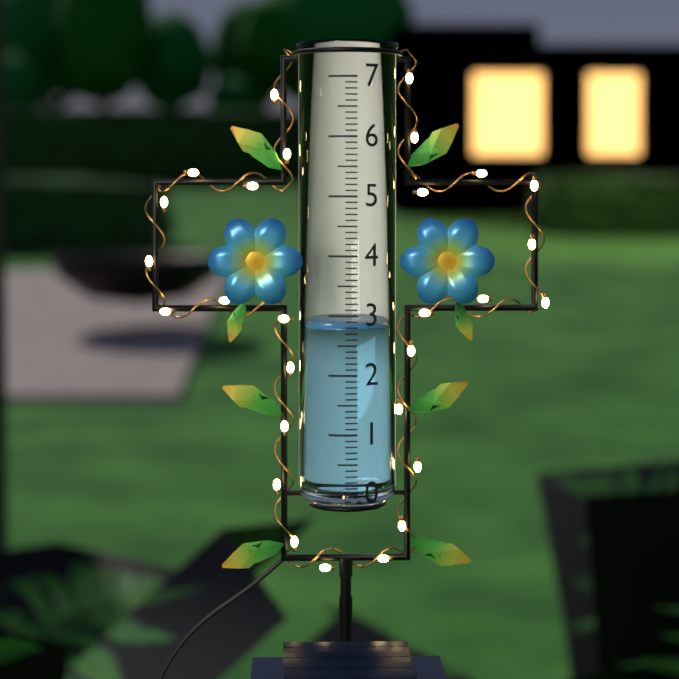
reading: 2.8 (no unit)
